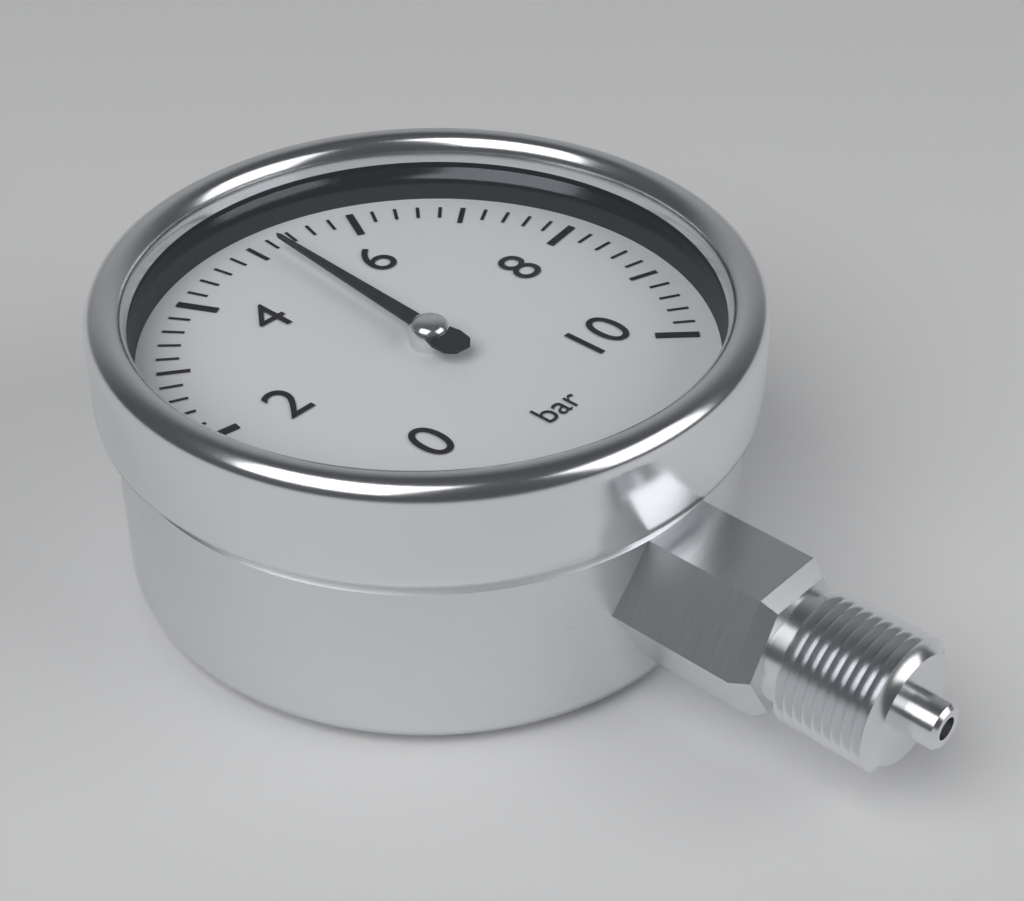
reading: 5.2 bar
